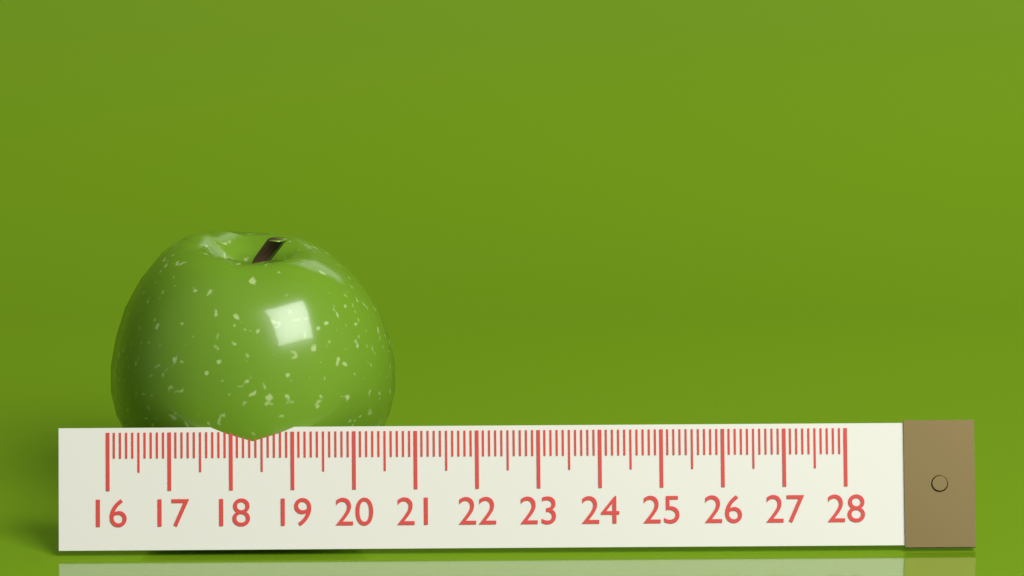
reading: 20.7 (no unit)
